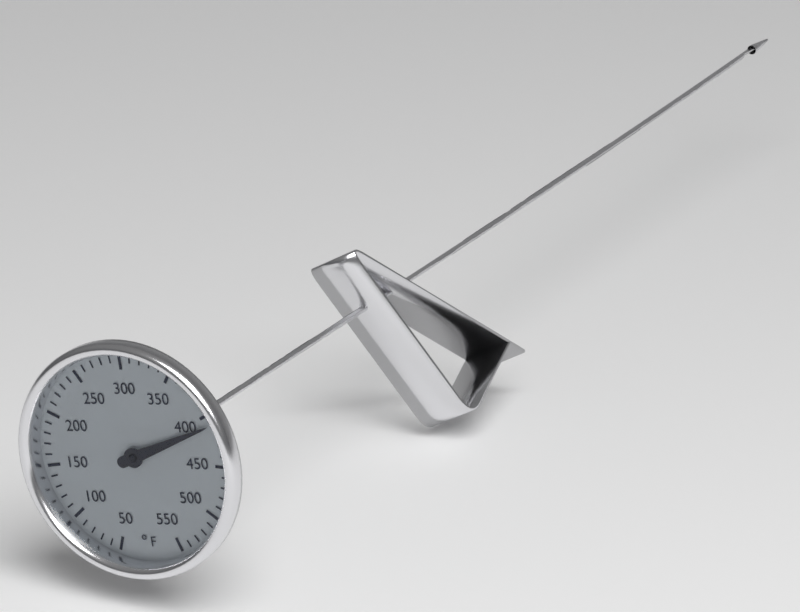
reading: 410 °F
